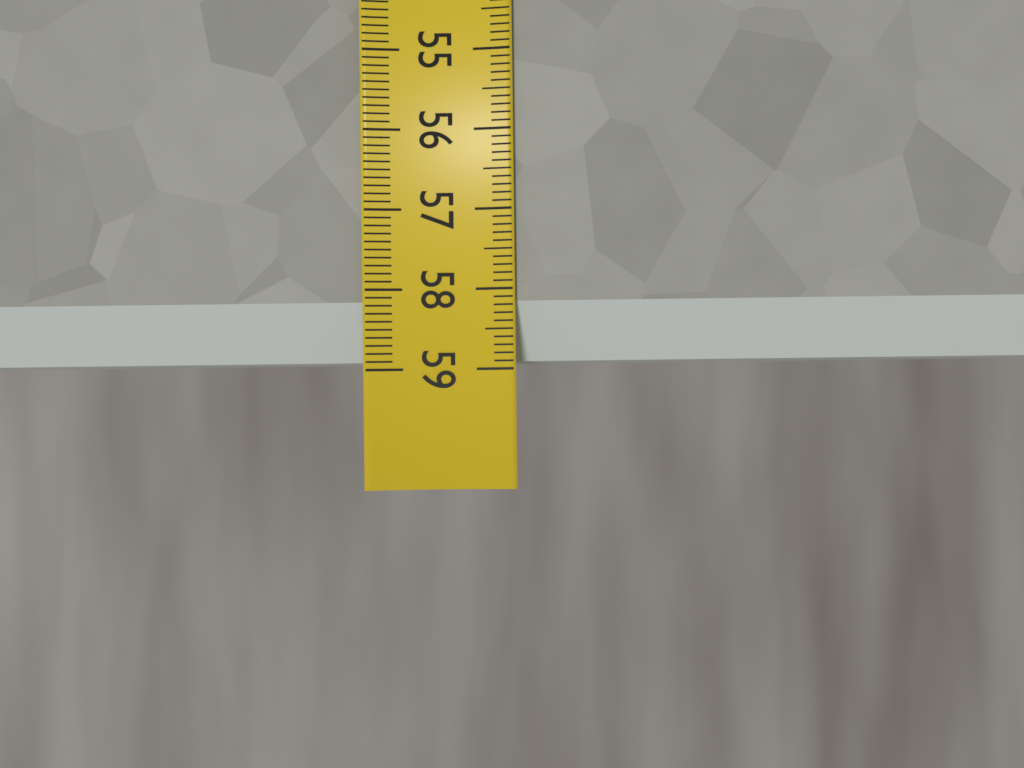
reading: 58.9 (no unit)
